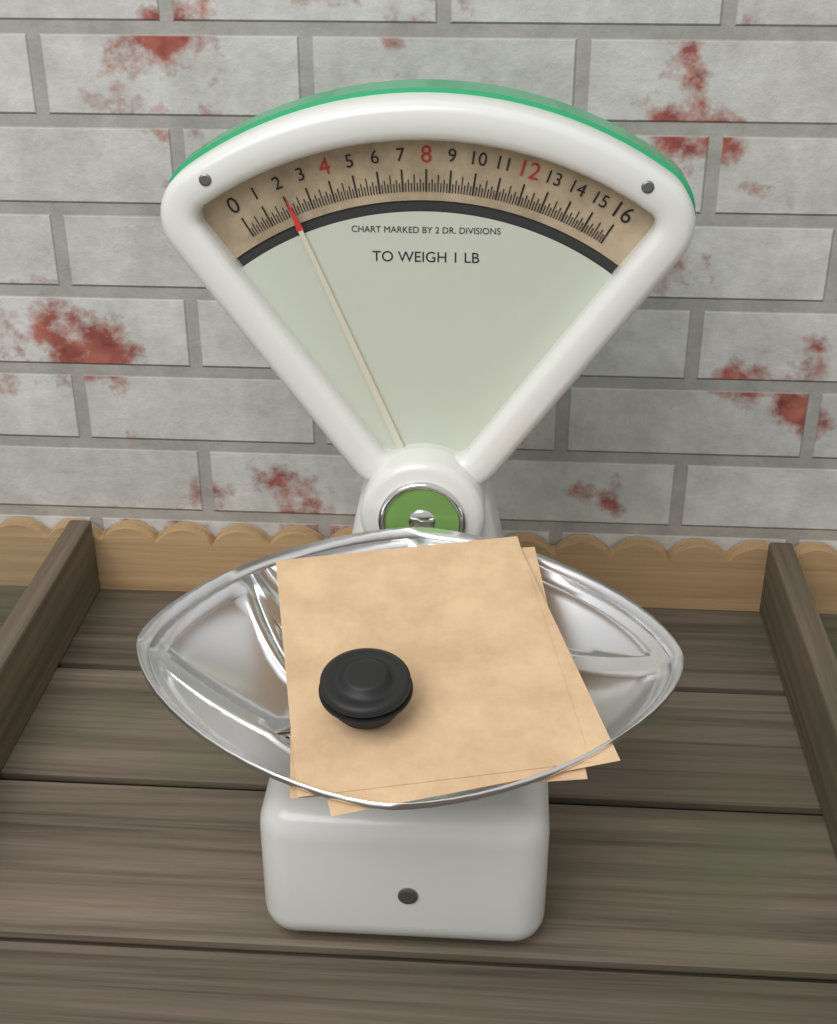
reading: 2.125 oz
